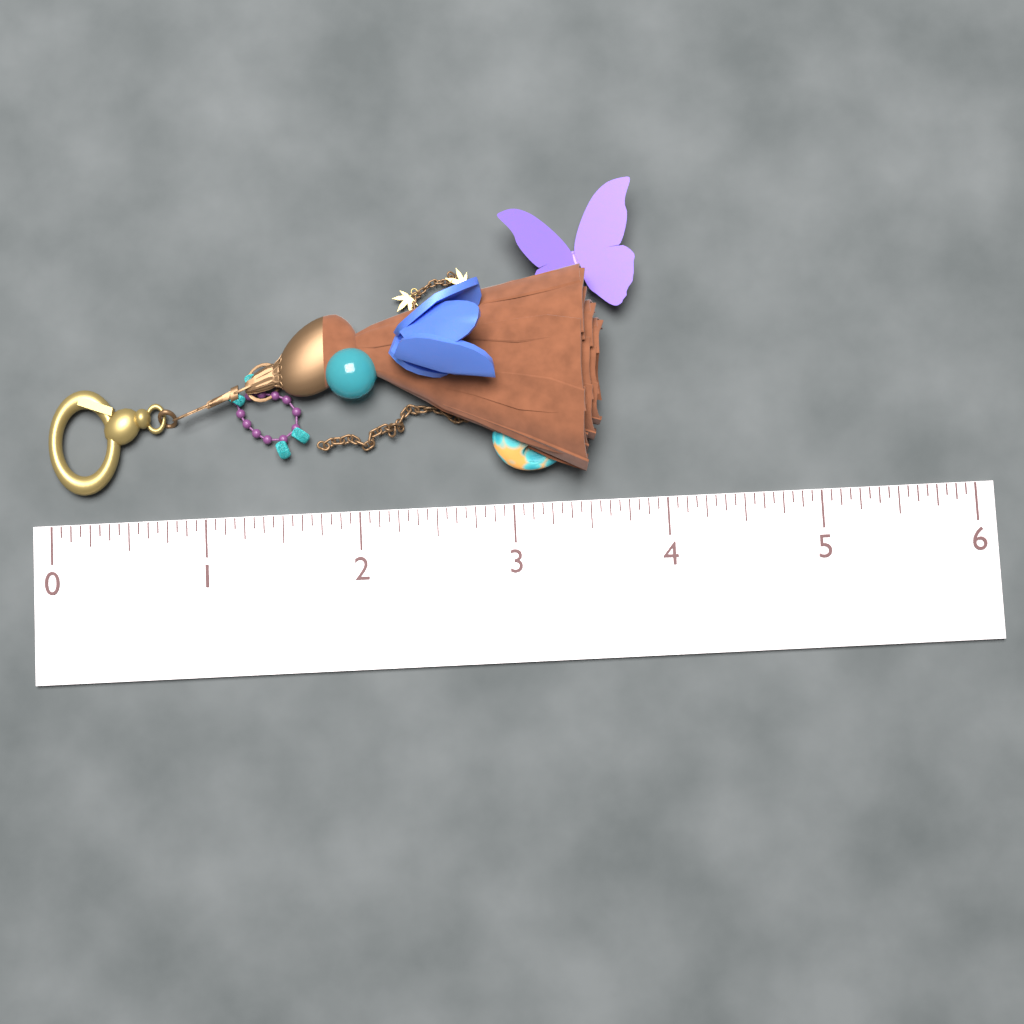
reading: 3.6250 (no unit)
